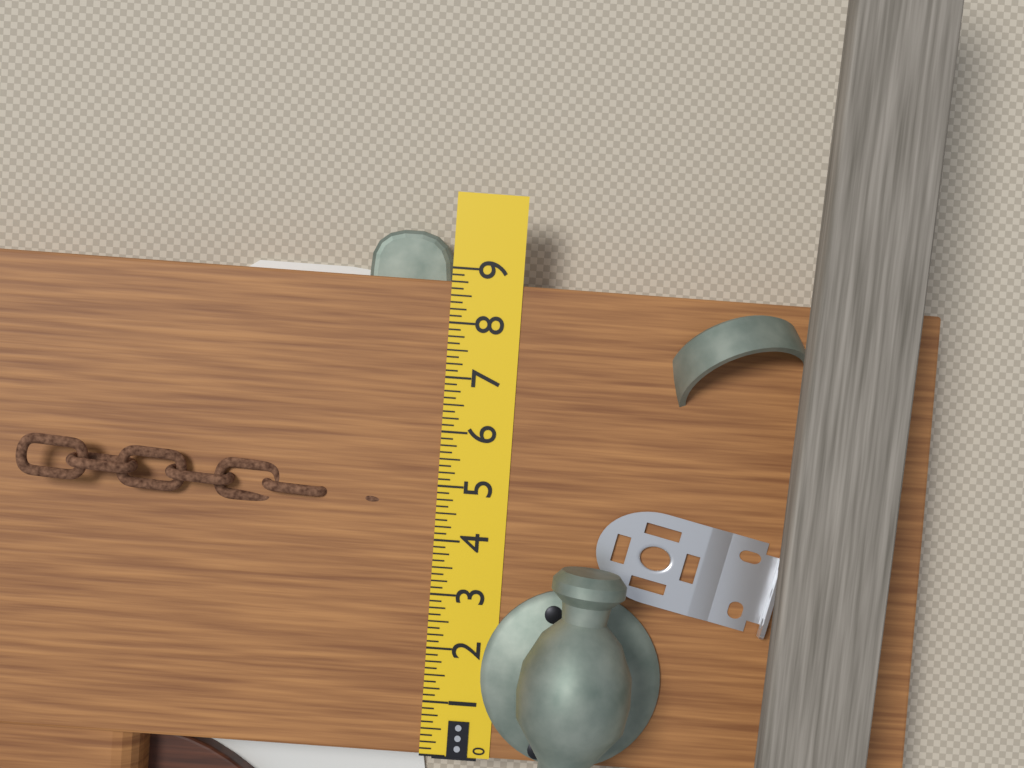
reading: 8.750 in
